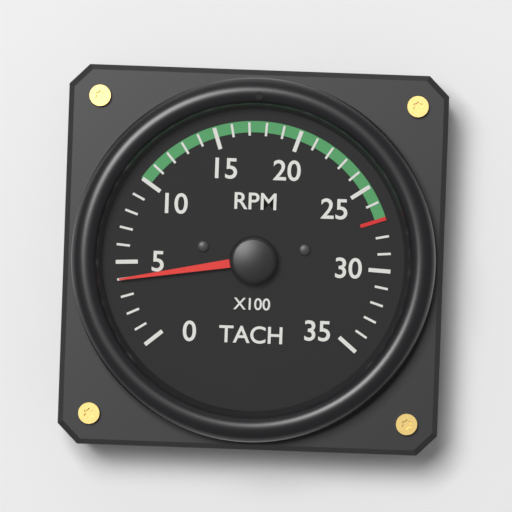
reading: 400 RPM
